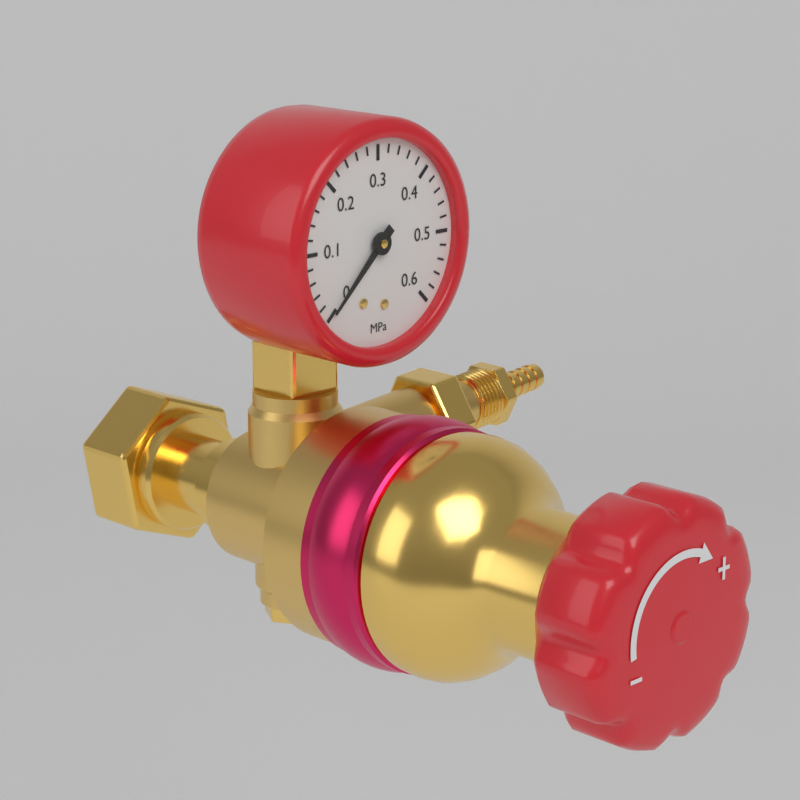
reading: 0.00 MPa
